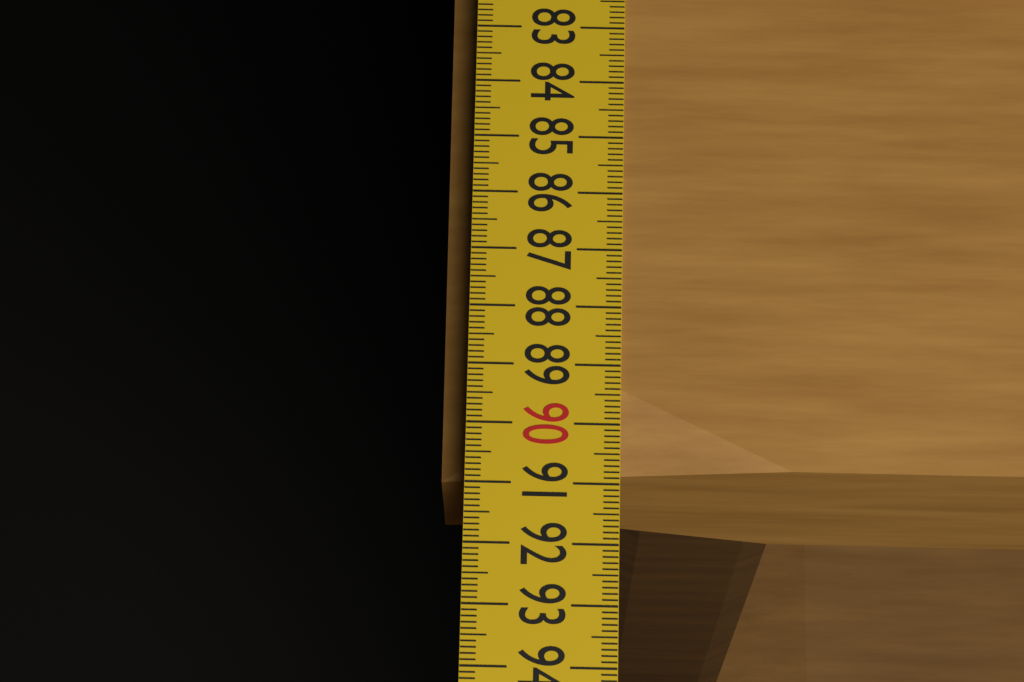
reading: 90.7 cm
